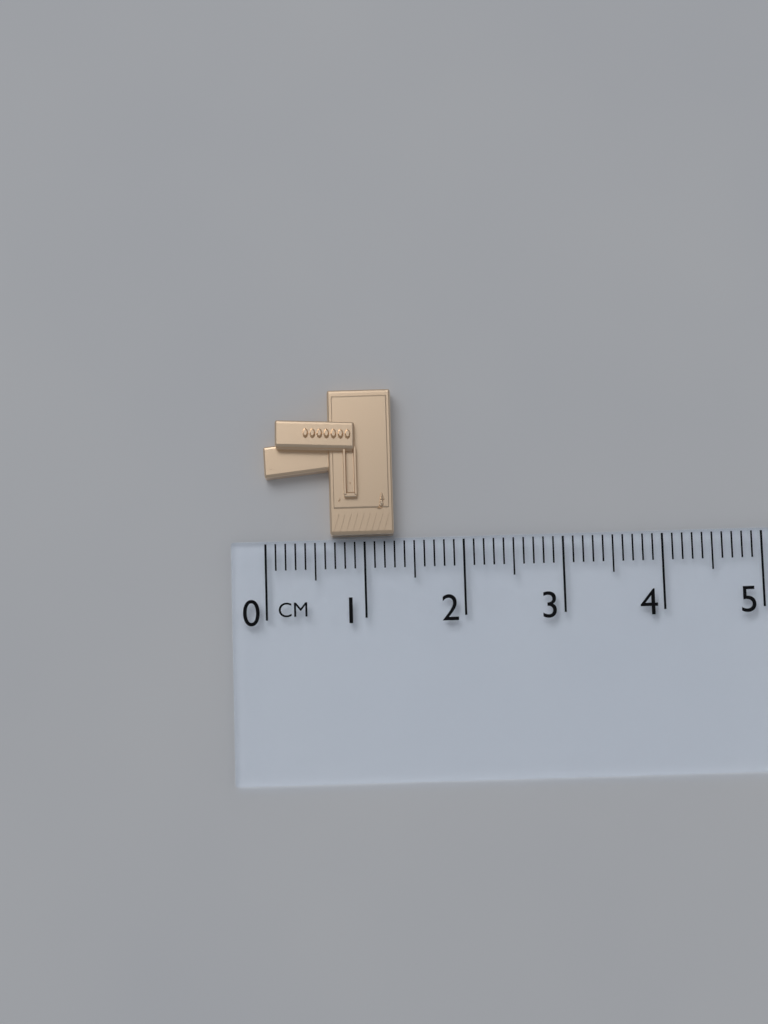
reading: 1.3 cm
